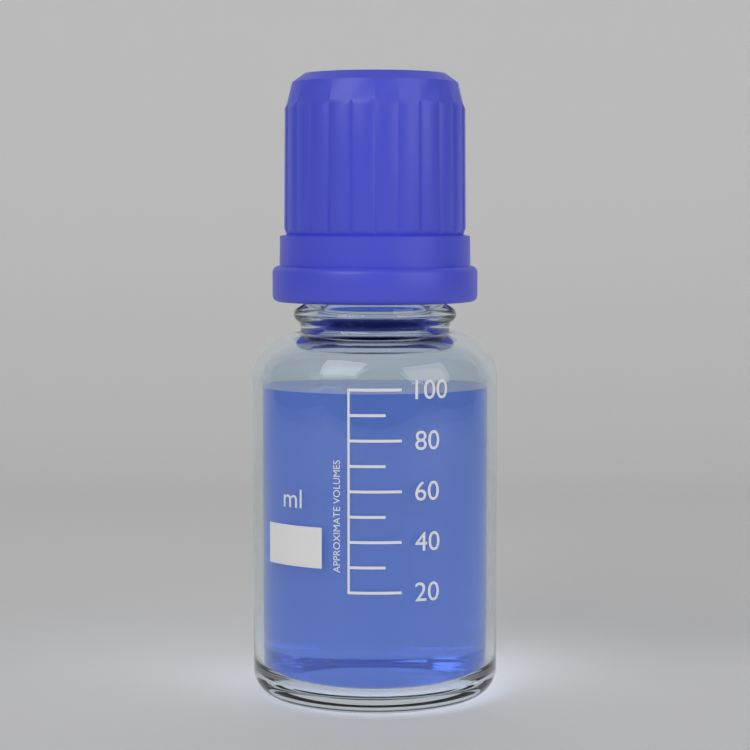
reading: 98 ml
